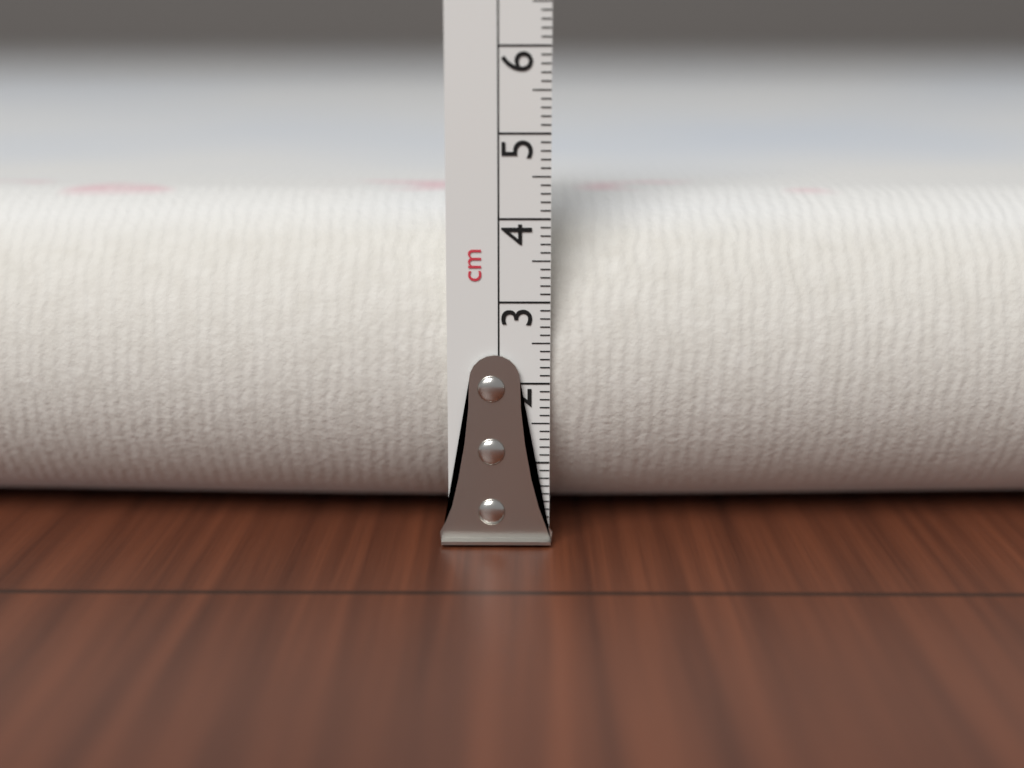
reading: 4.2 cm
